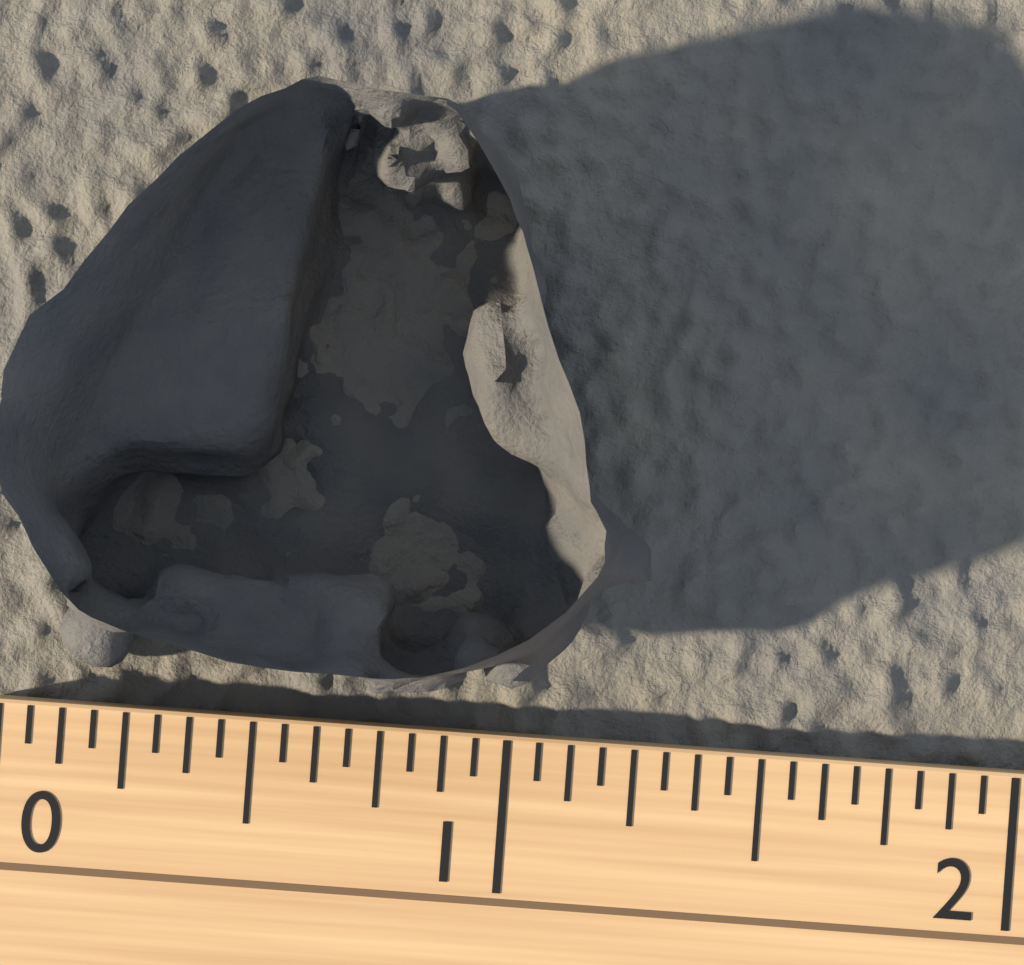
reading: 1.2500 (no unit)
